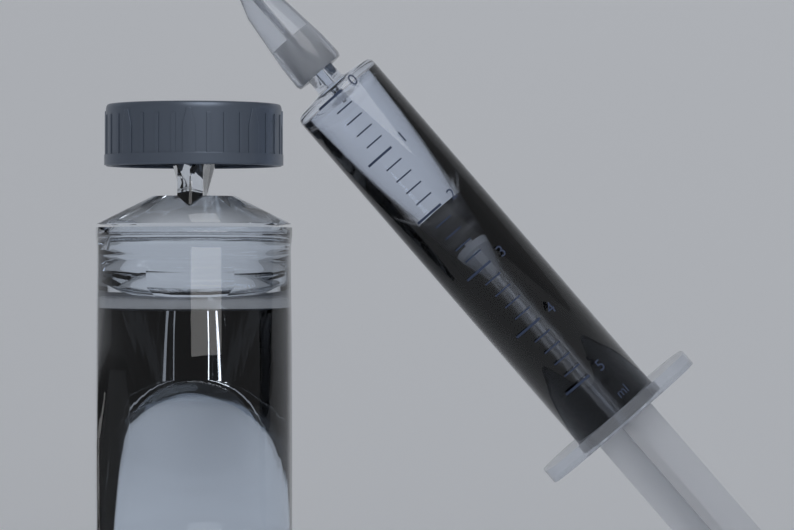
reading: 2.0 ml
